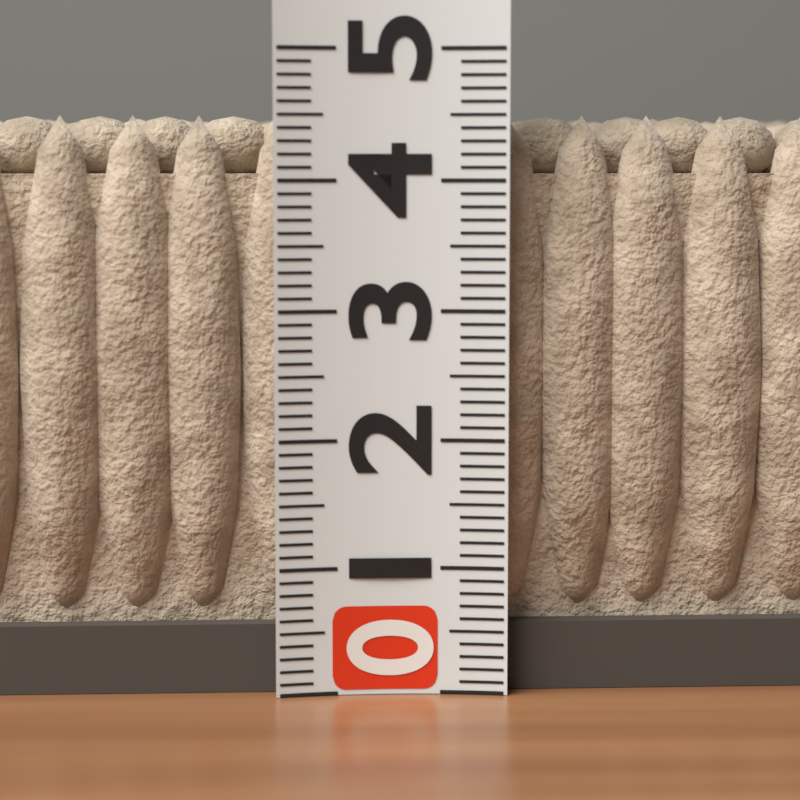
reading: 4.5 (no unit)
